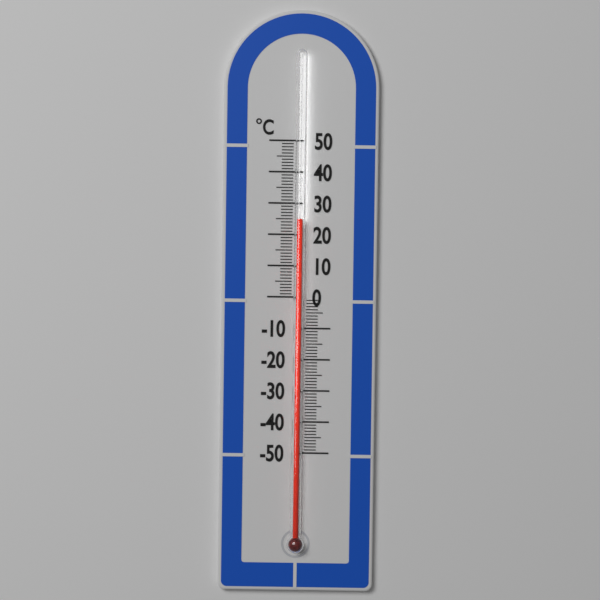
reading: 25 °C
